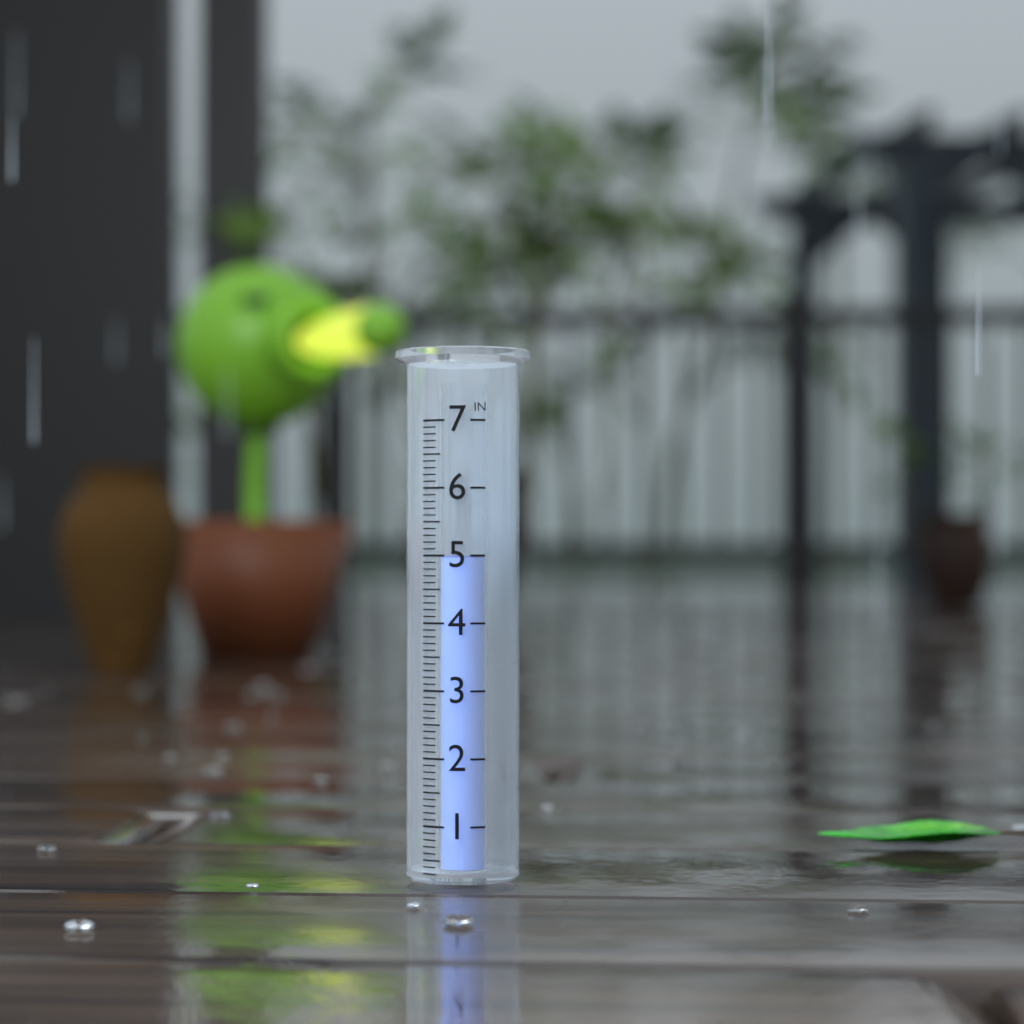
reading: 5.0 in
